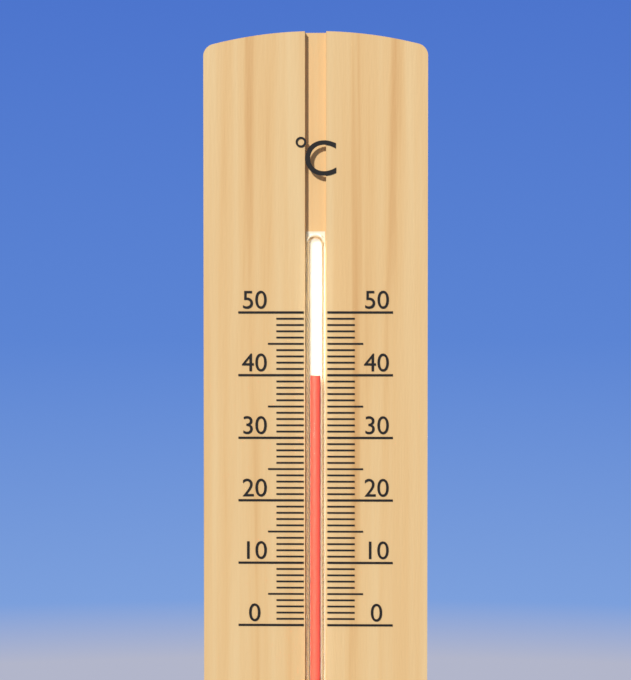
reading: 40 °C
